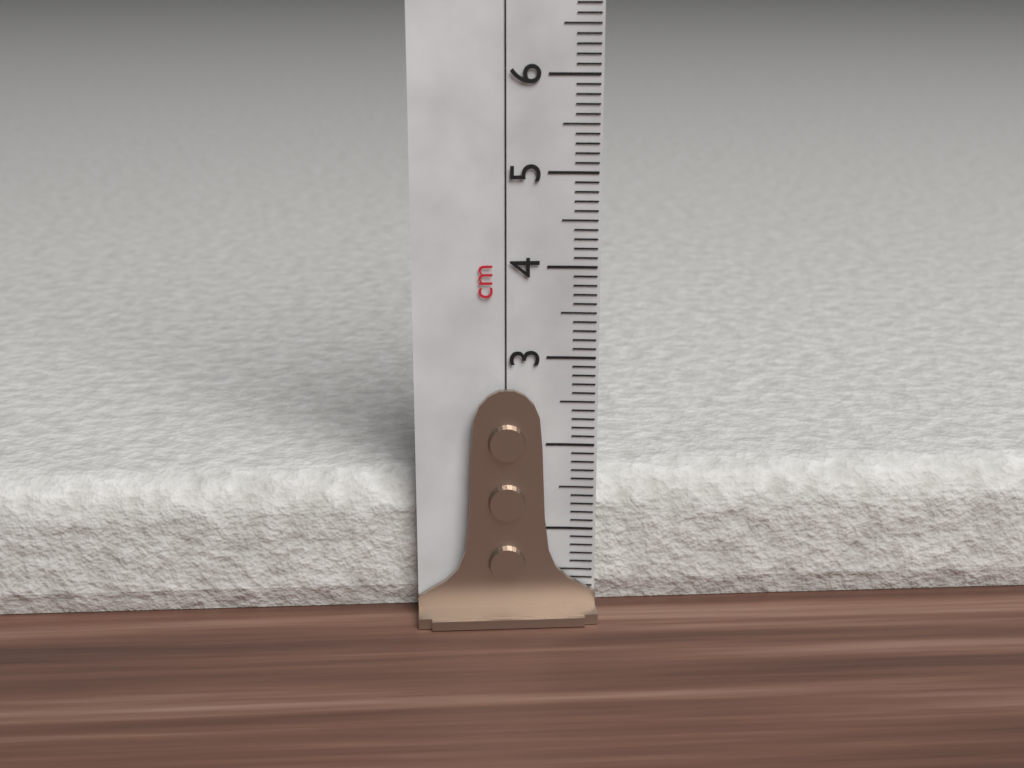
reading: 1.6 cm
